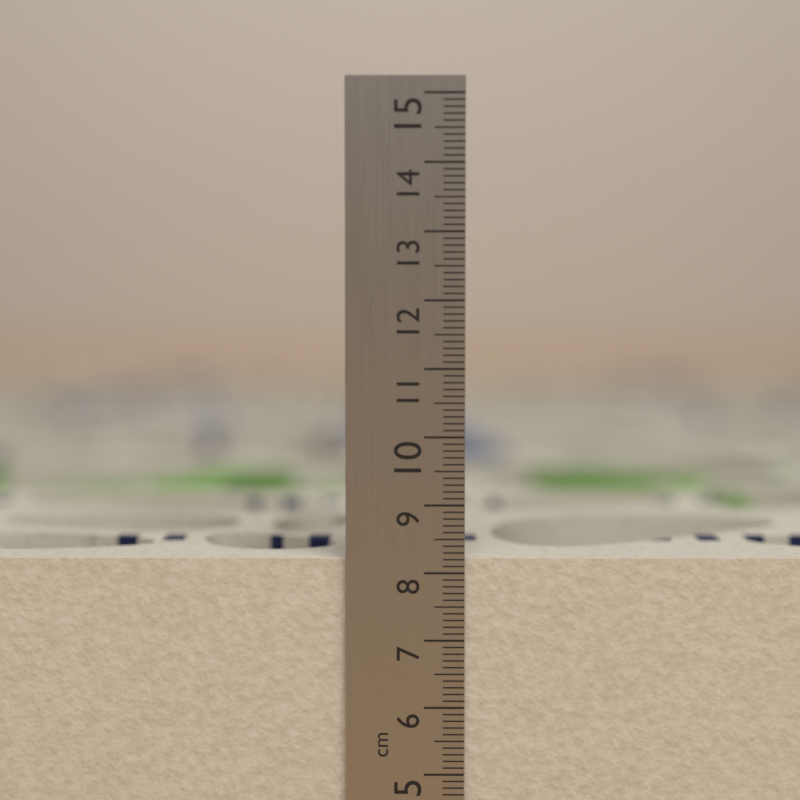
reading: 8.2 cm
